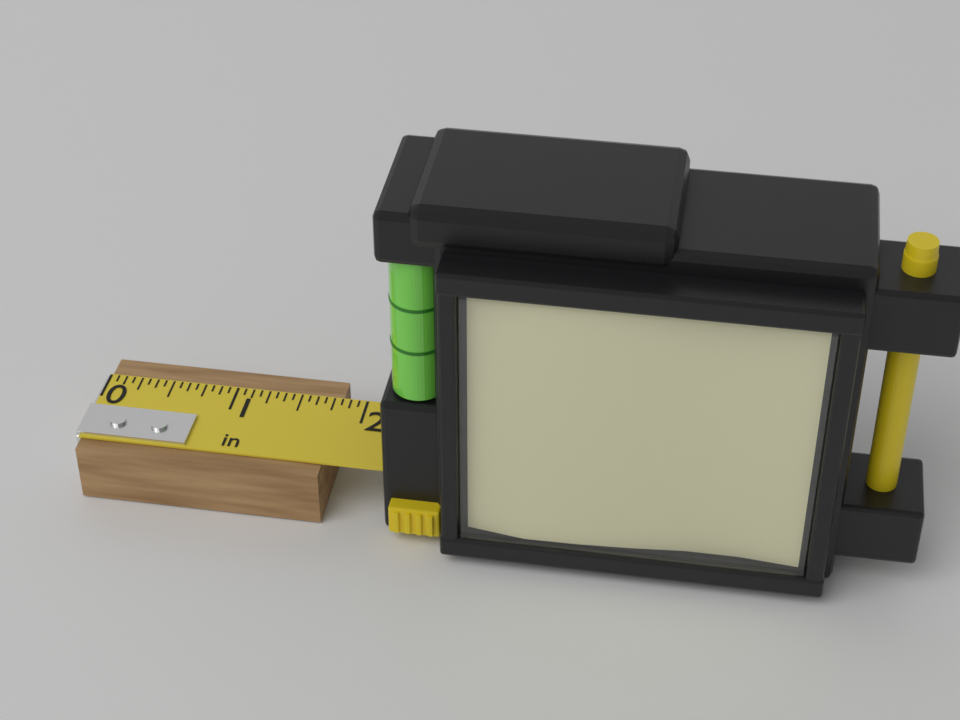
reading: 1.8125 in
